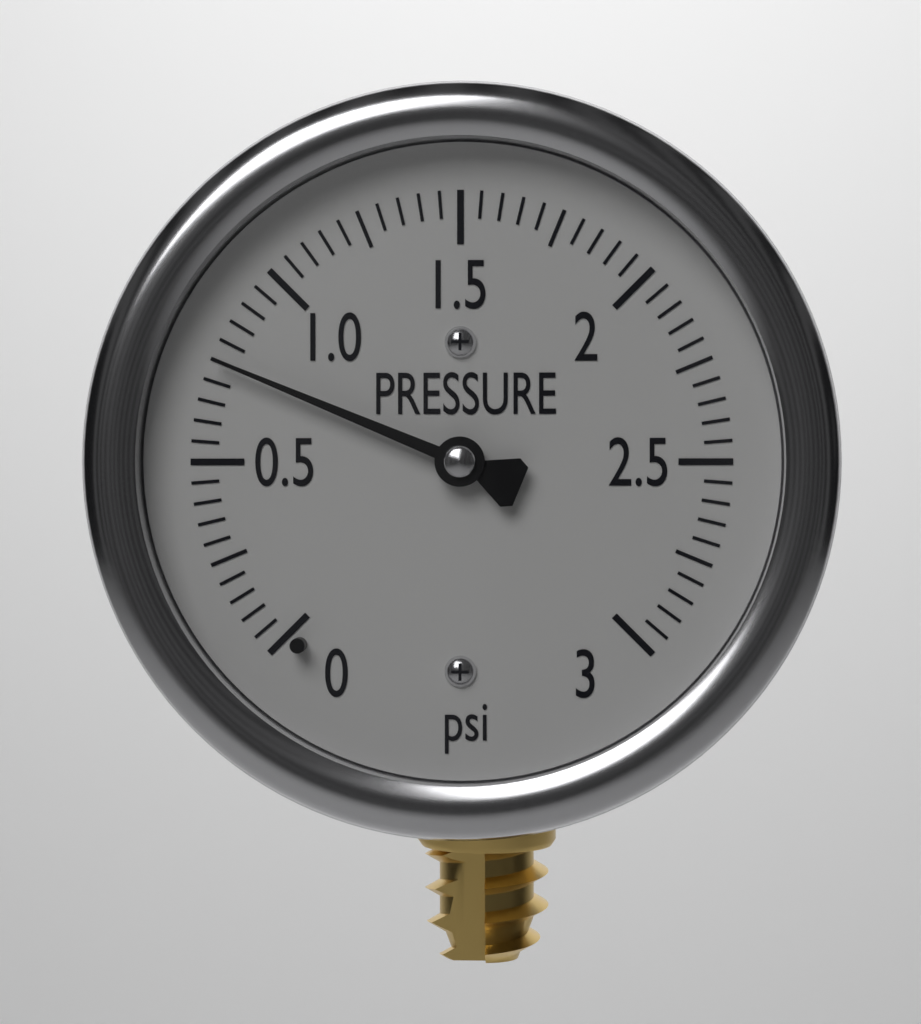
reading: 0.75 psi
